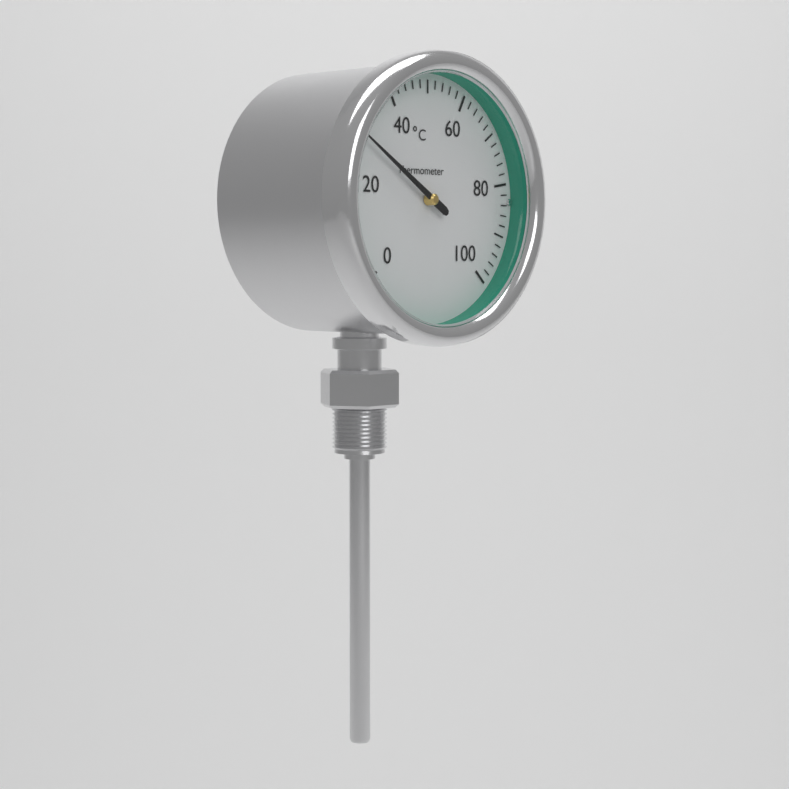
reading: 29 °C
